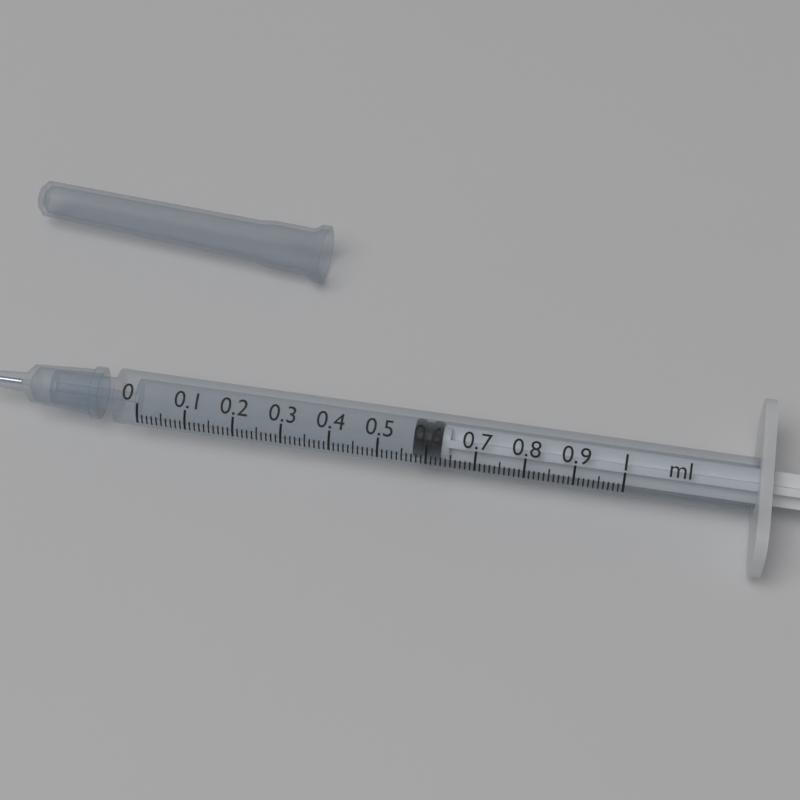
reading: 0.57 ml
